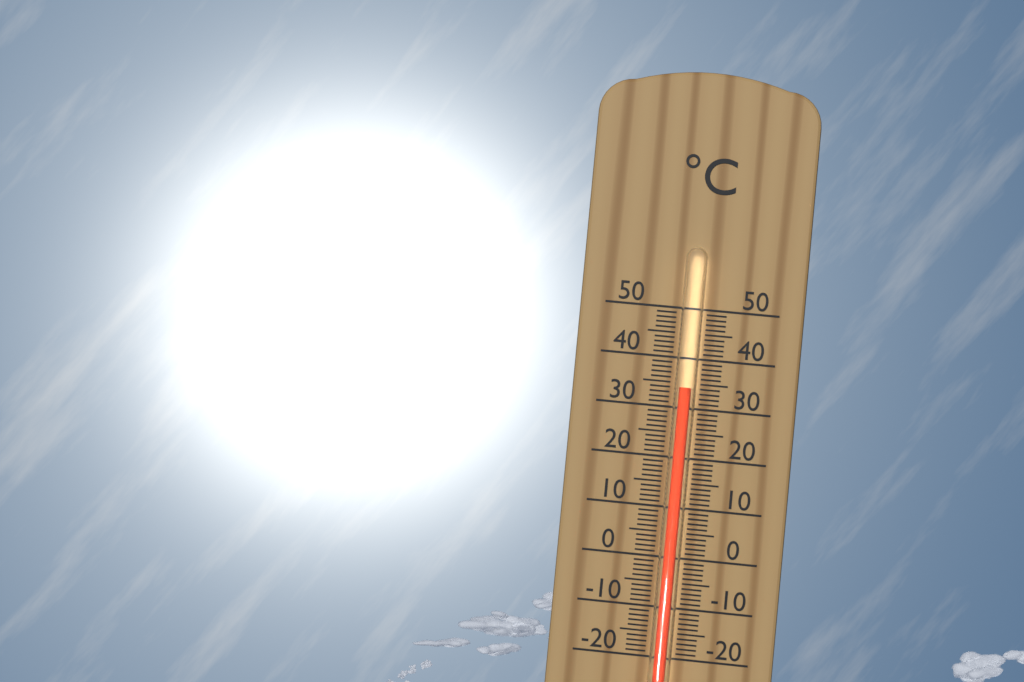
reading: 34 °C
